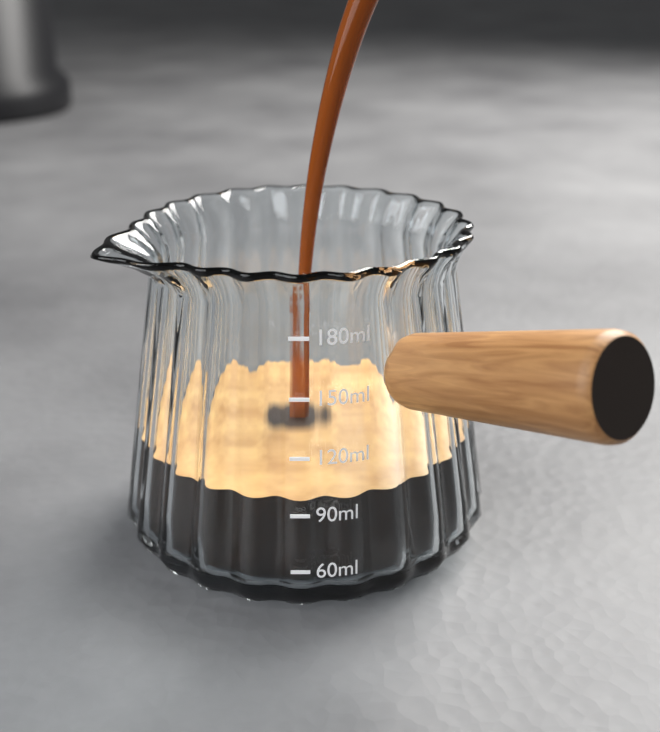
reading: 95 ml
